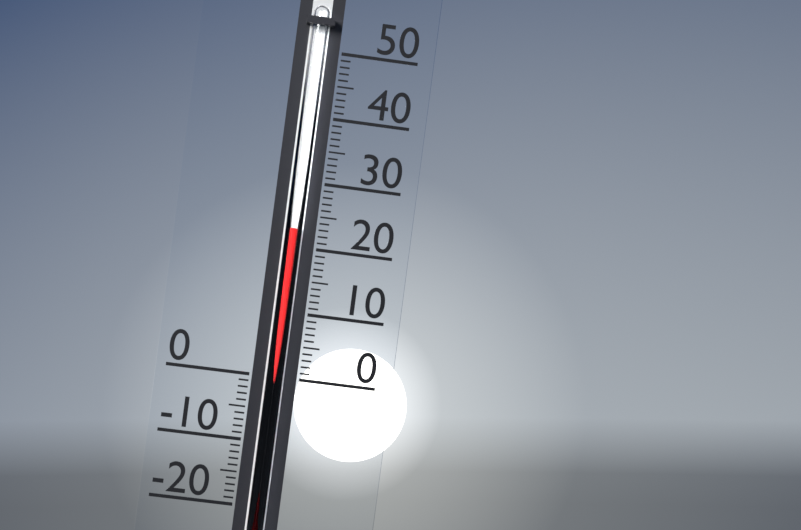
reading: 23 (no unit)
